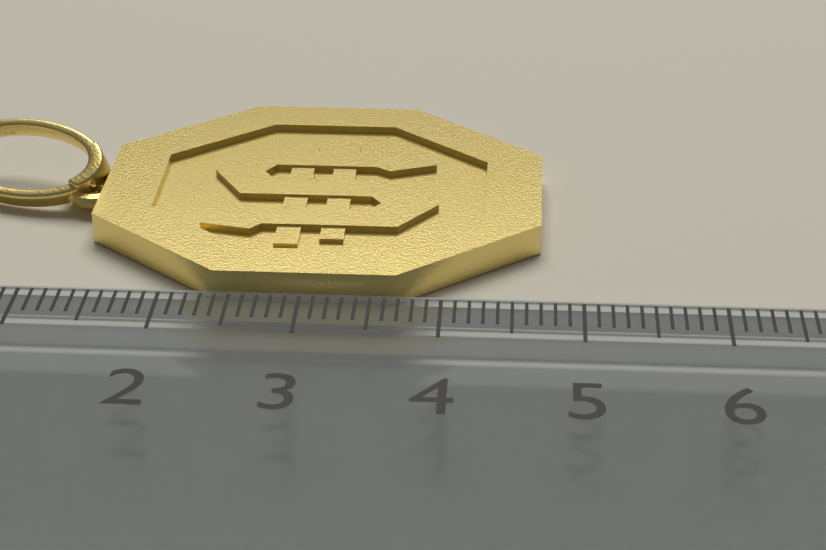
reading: 4.7 cm
